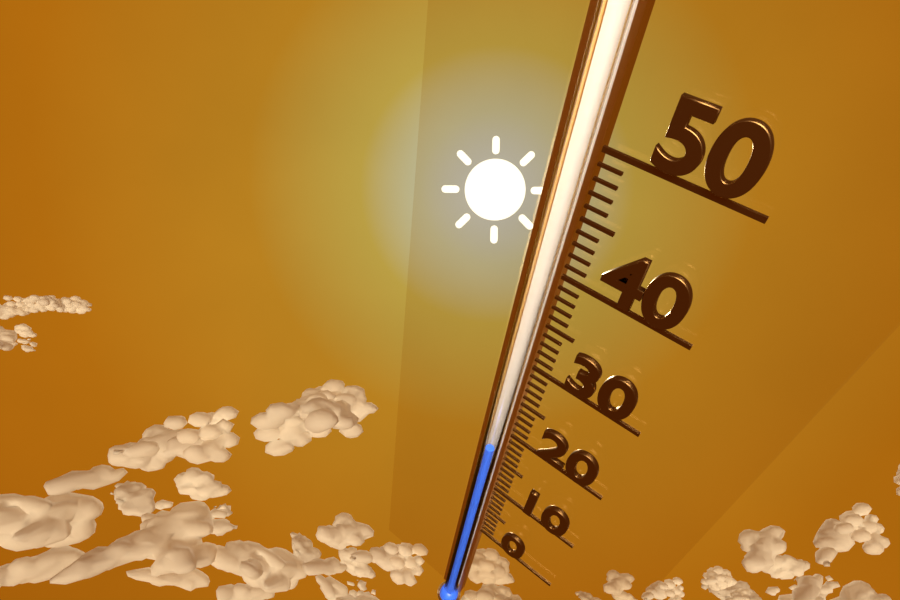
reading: 16 (no unit)
